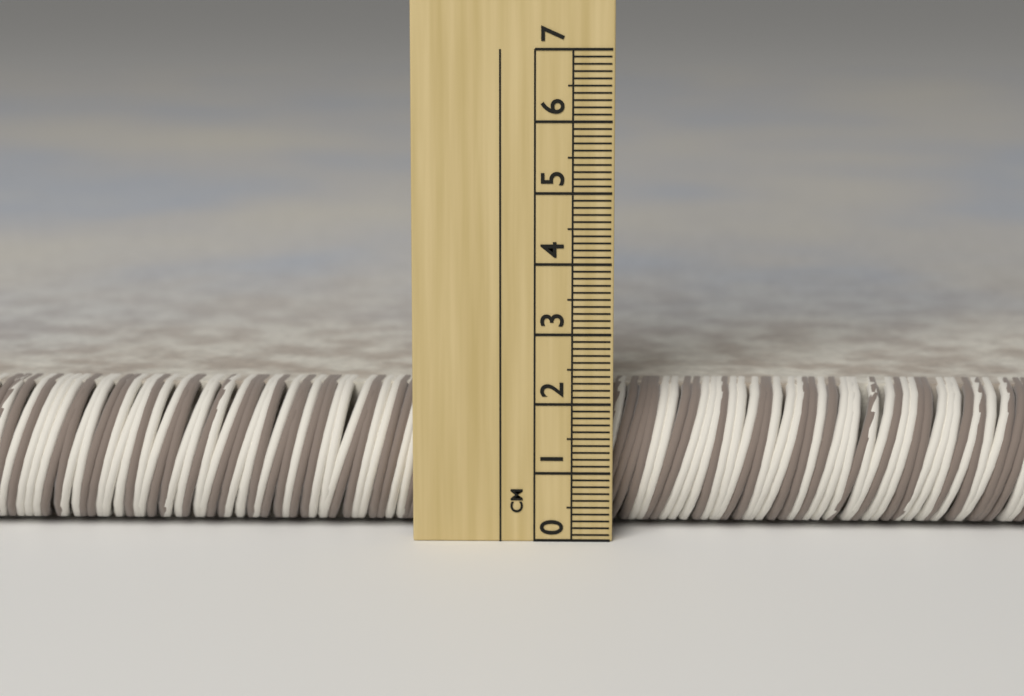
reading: 2.1 cm
